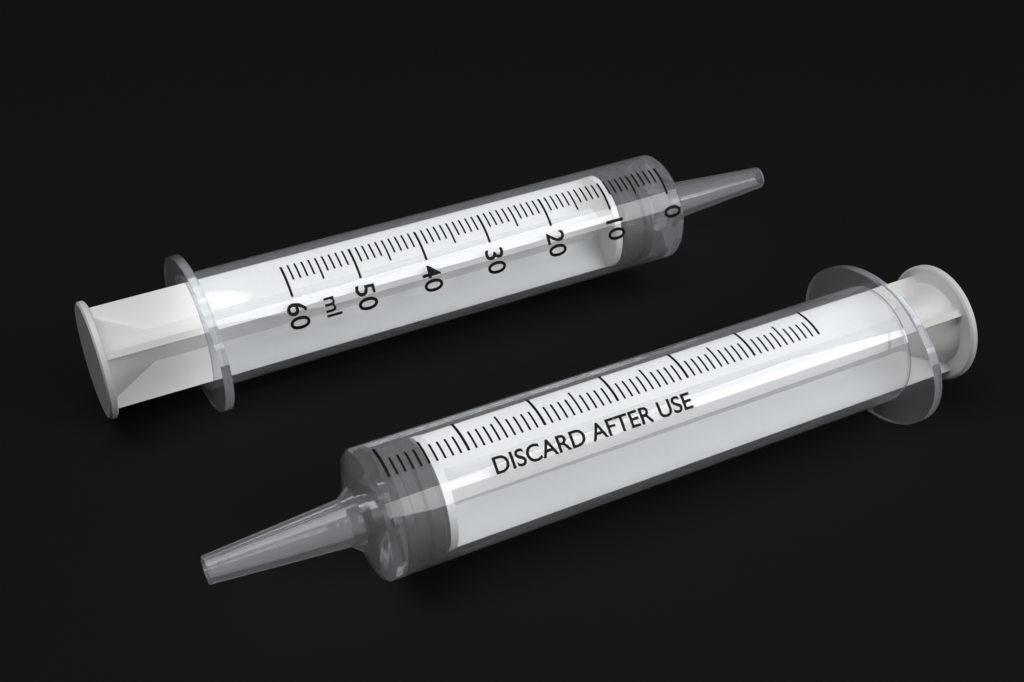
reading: 3 ml
